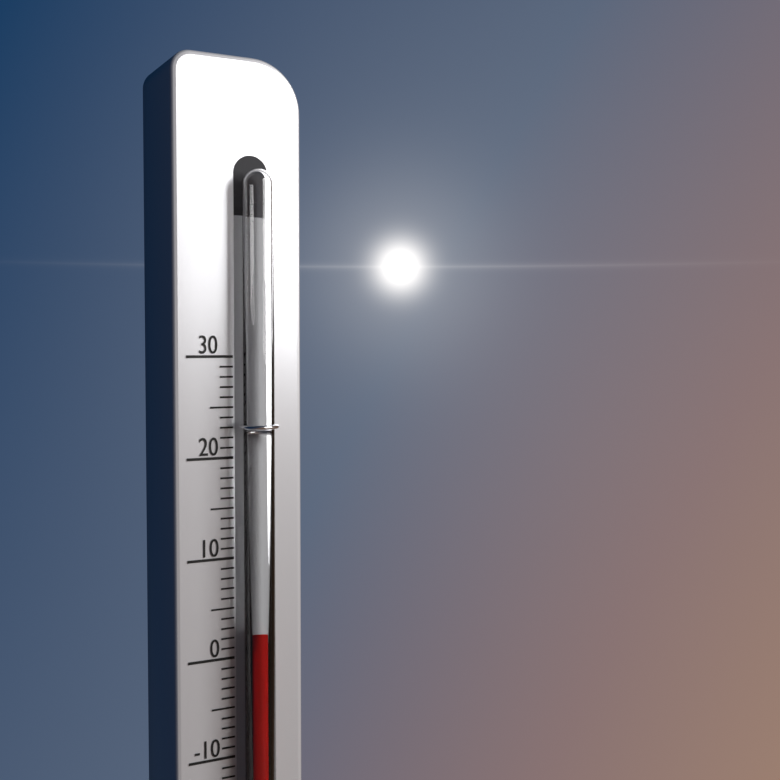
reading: 3 (no unit)
